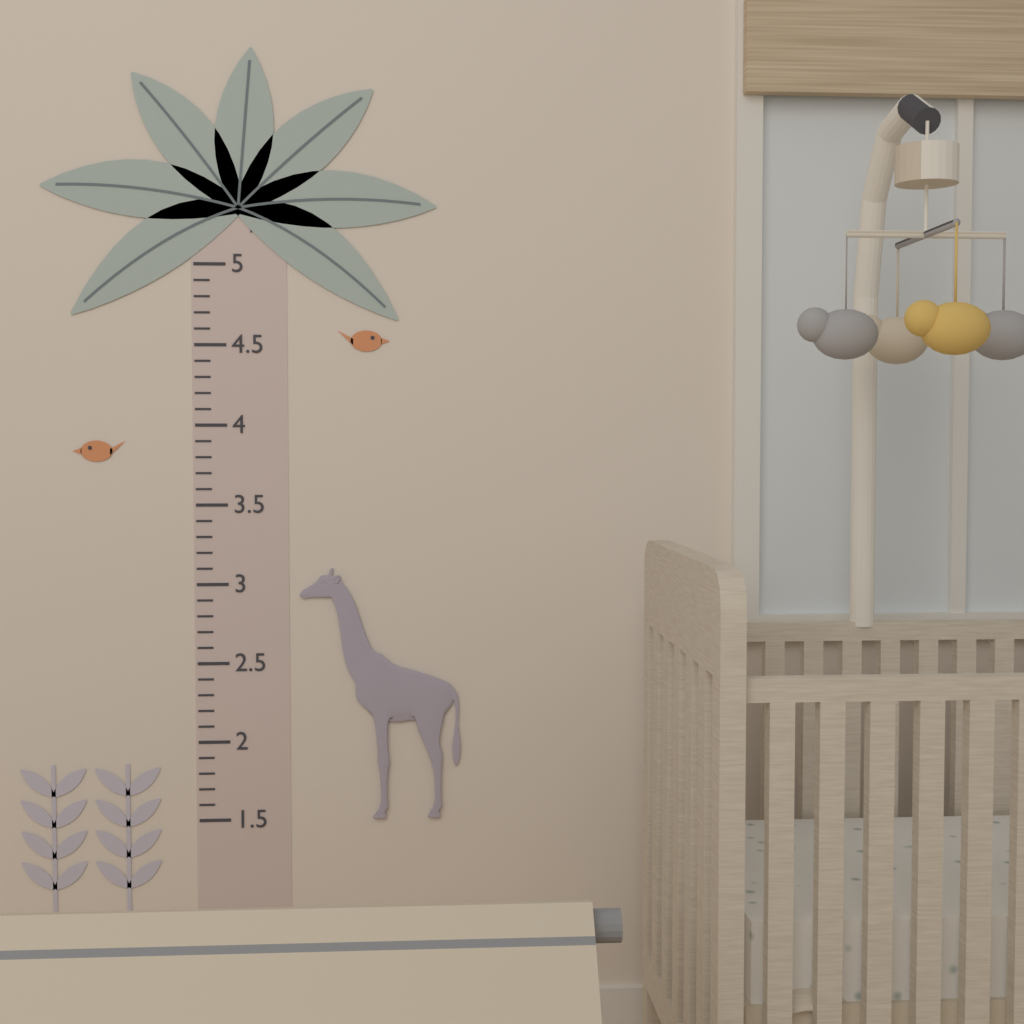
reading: 3.1 ft
